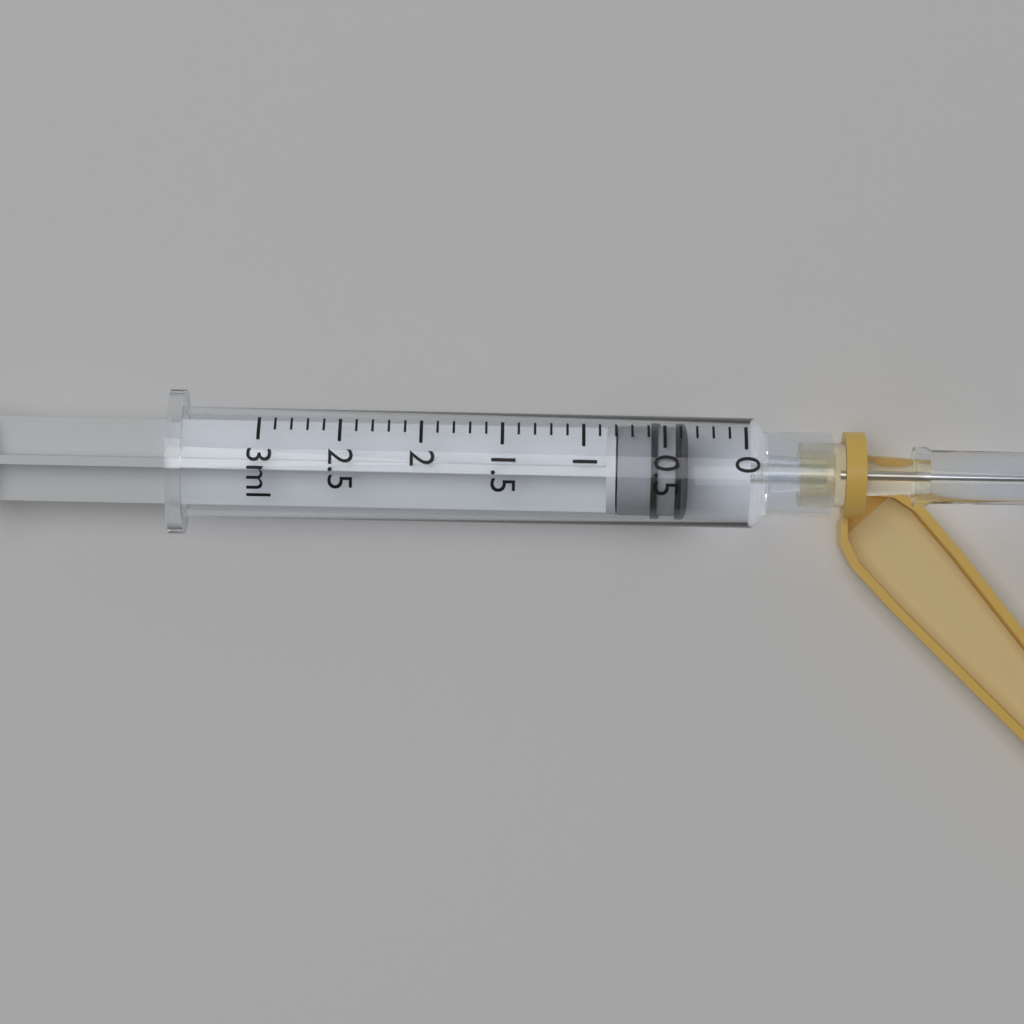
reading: 0.4 ml
